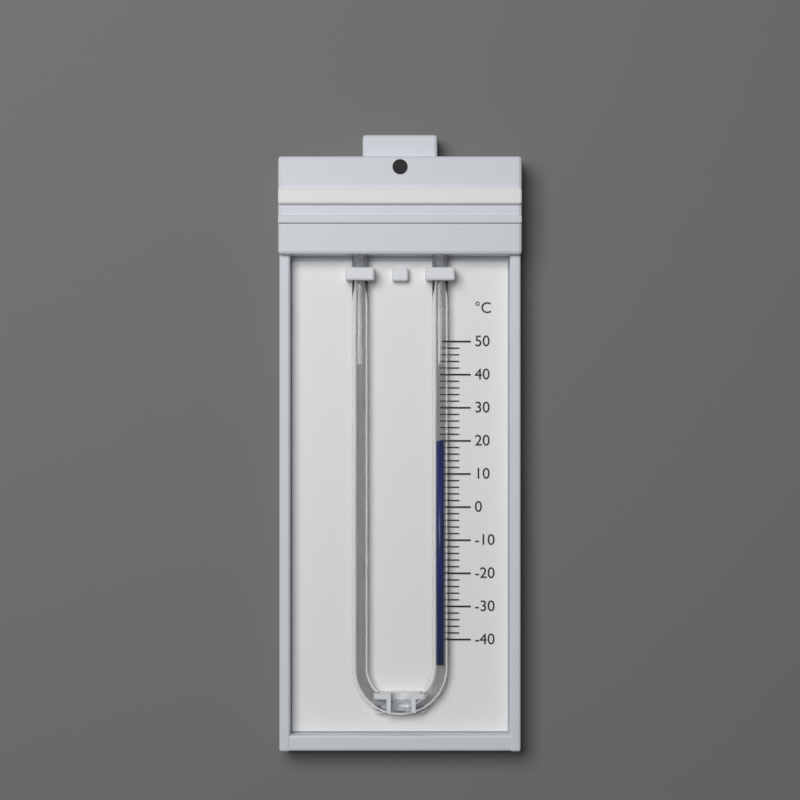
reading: 20 °C
